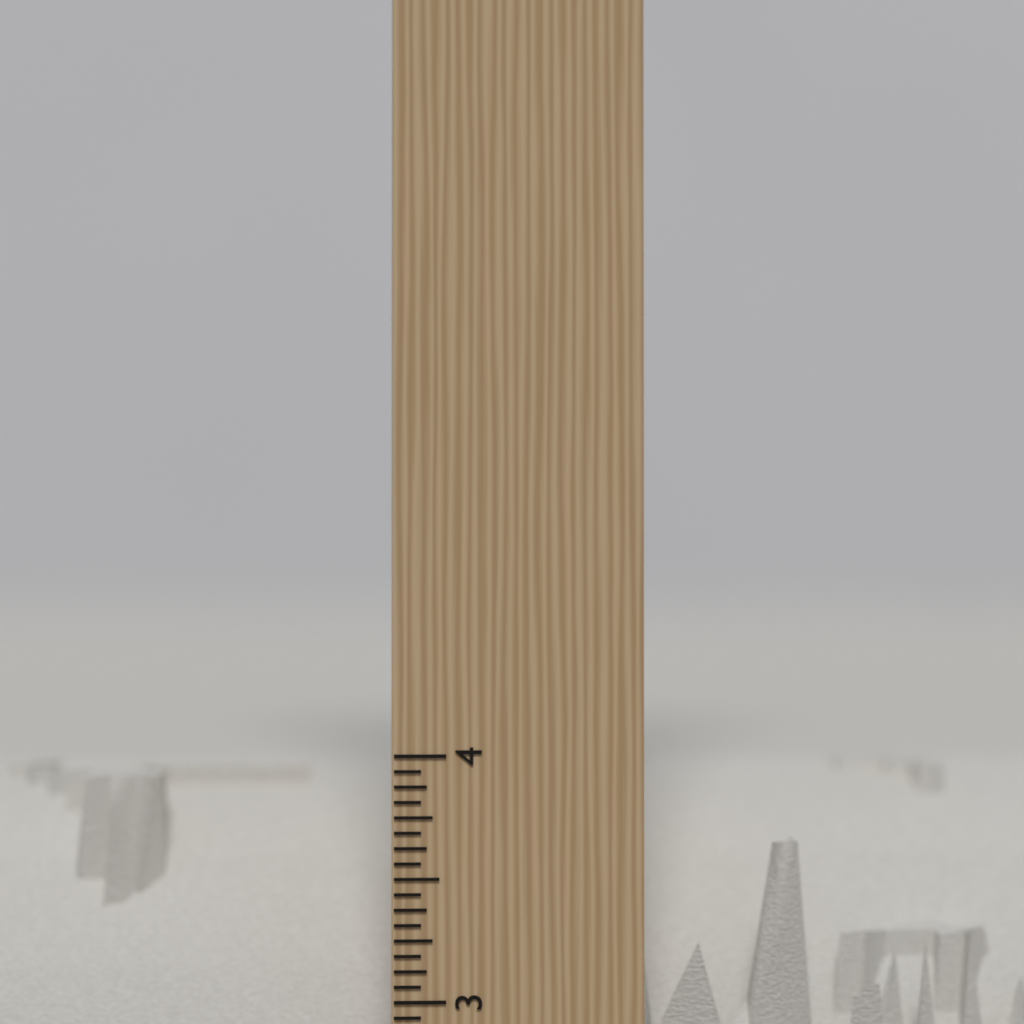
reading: 3.8750 inch
